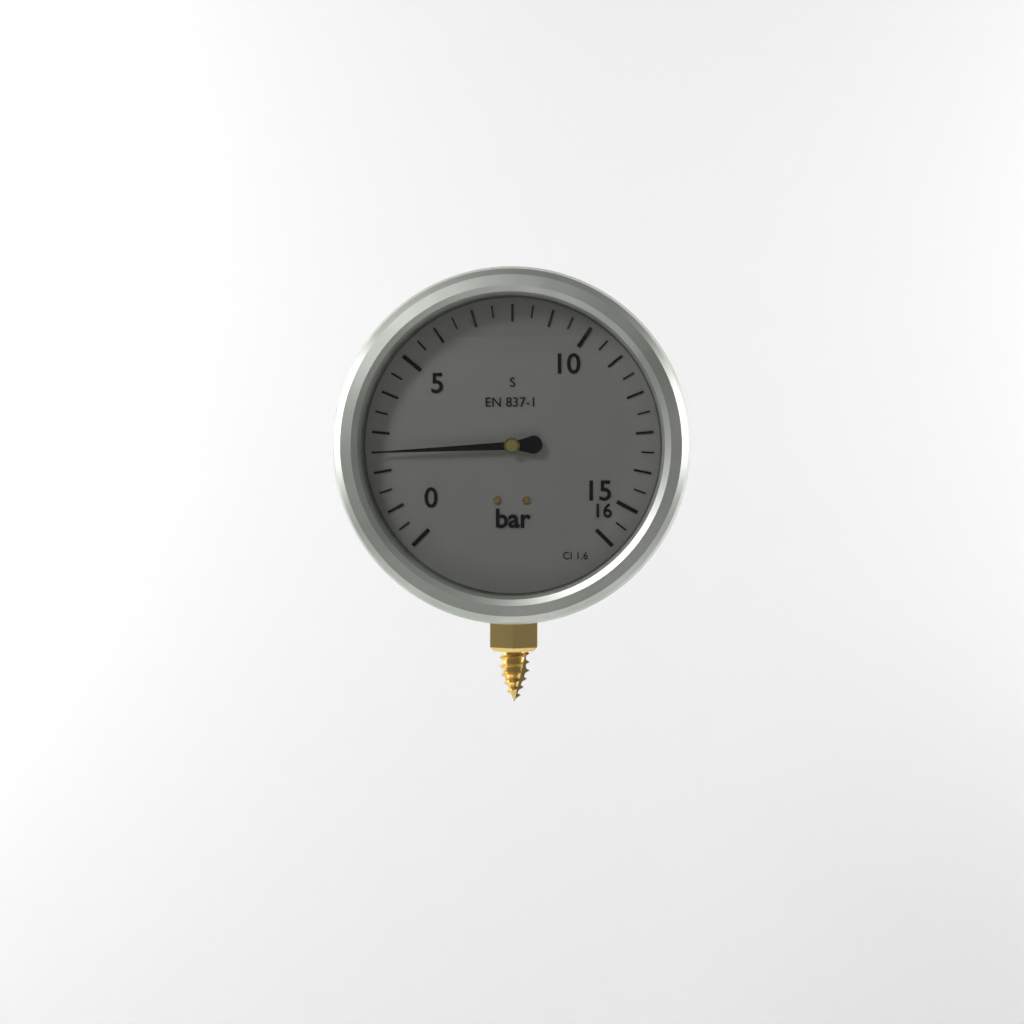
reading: 2.5 bar
